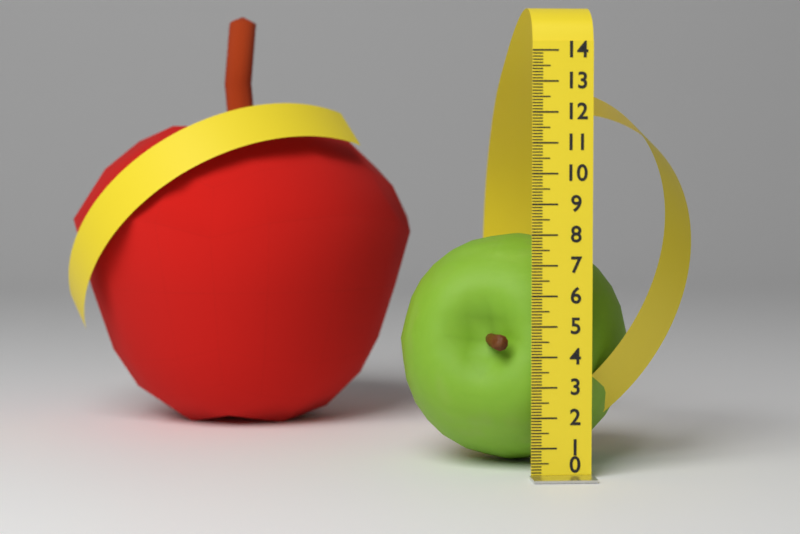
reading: 7.9 (no unit)
